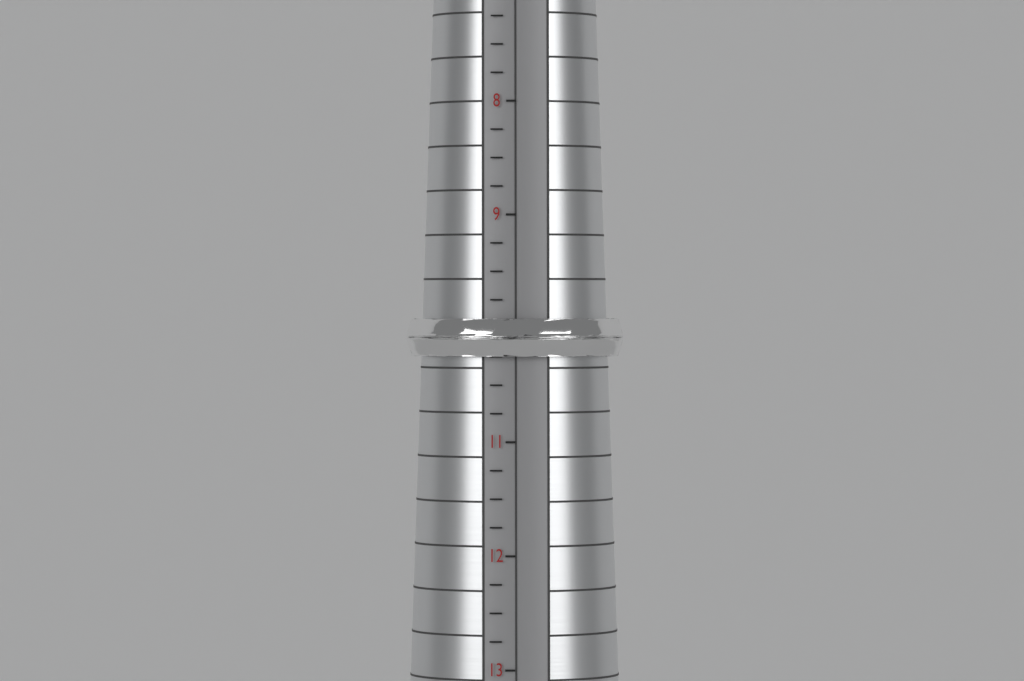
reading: 10.25 (no unit)
